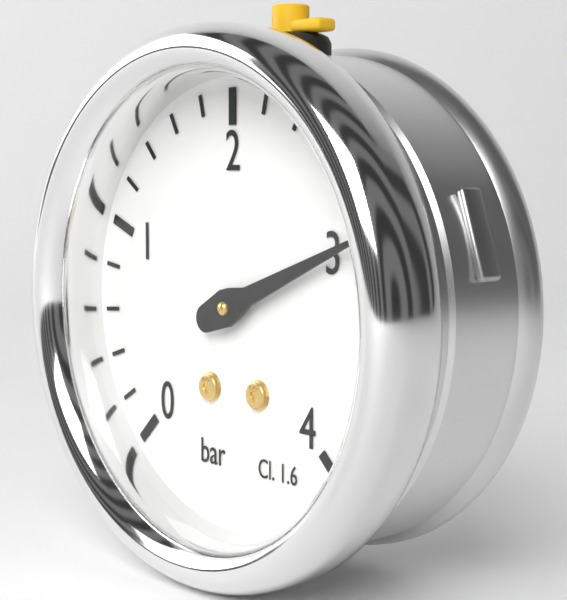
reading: 3.0 bar
